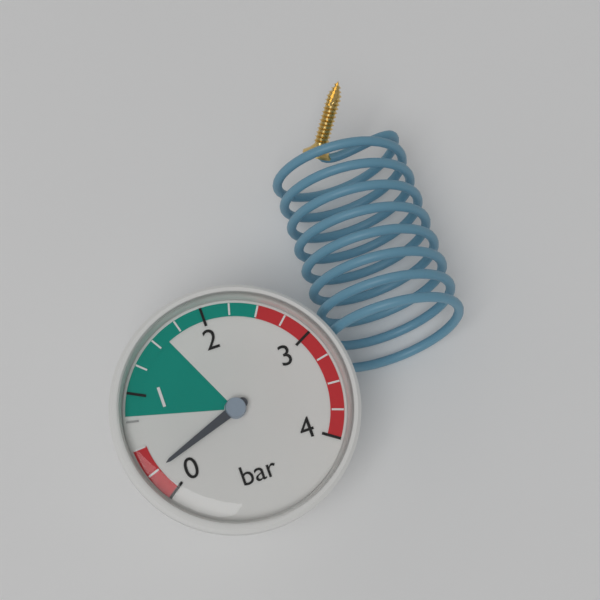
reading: 0.25 bar
